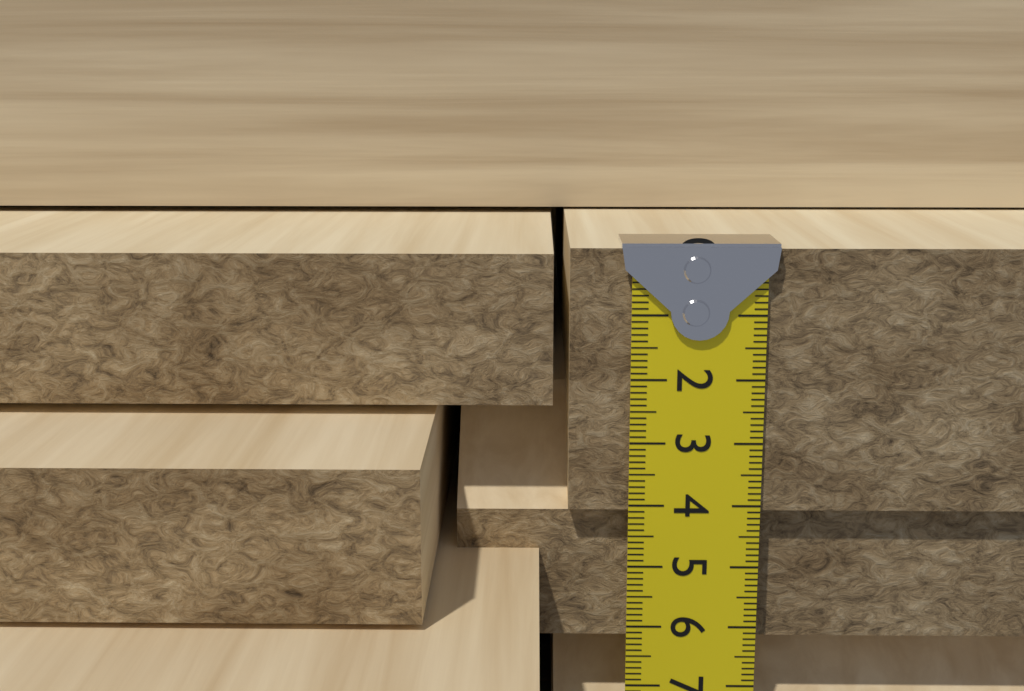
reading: 4.1 cm
